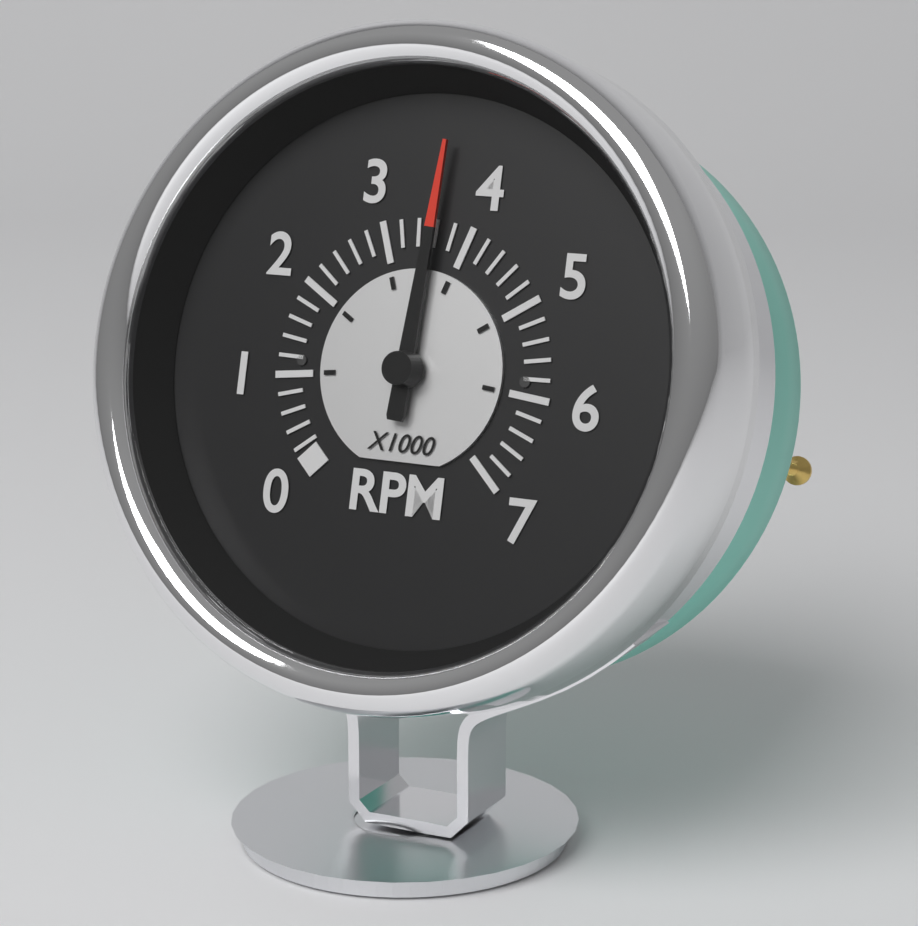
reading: 3600 RPM
